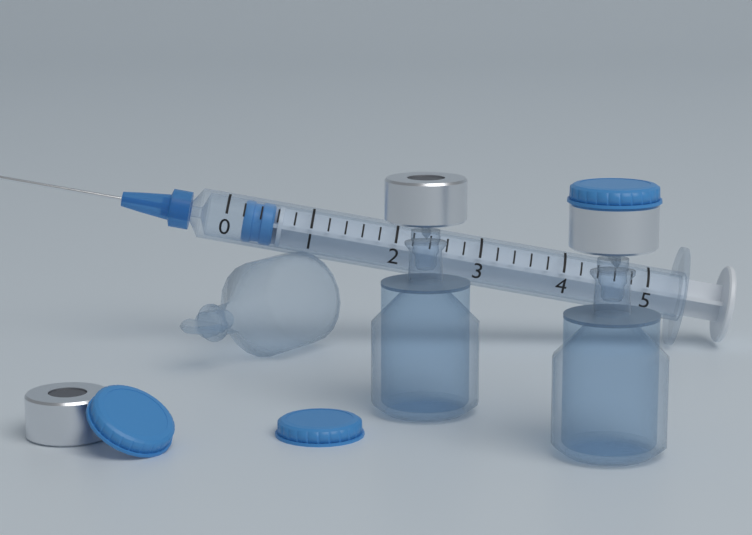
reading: 0.2 (no unit)
